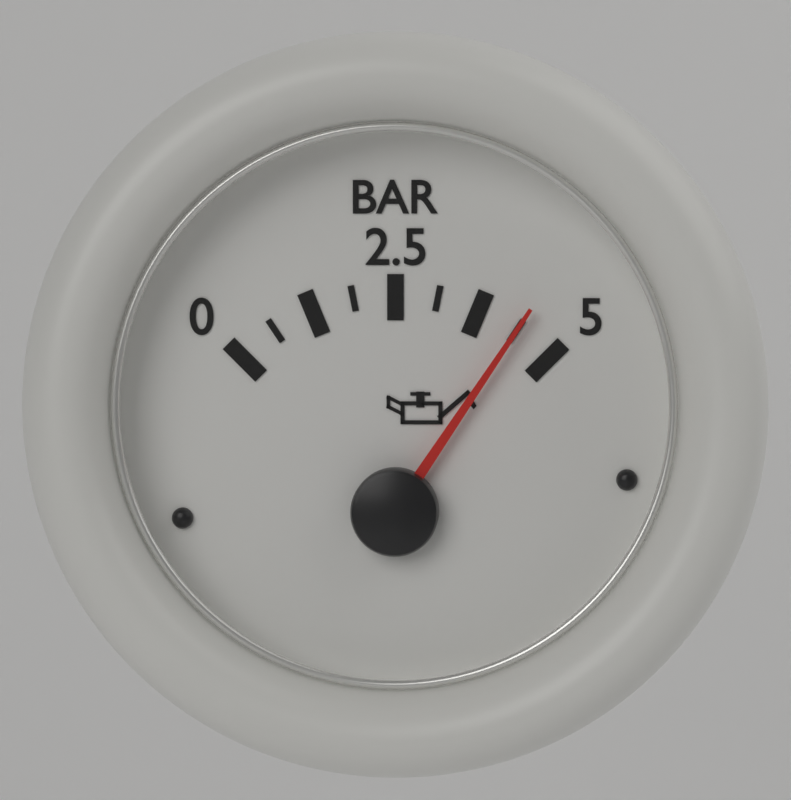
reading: 4.375 bar
